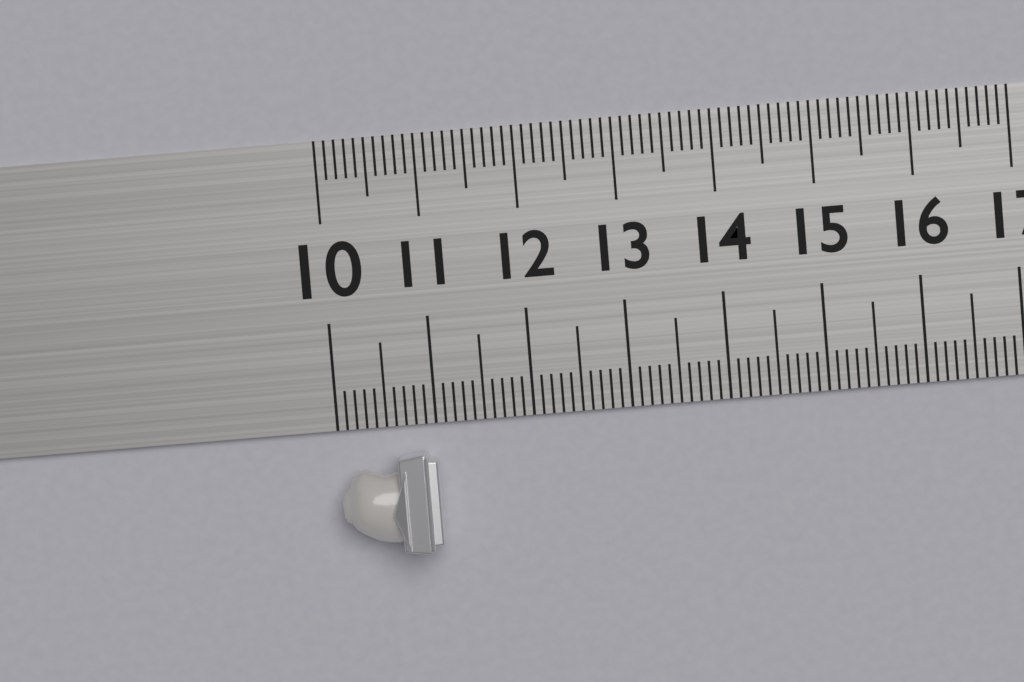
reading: 11.0 (no unit)
